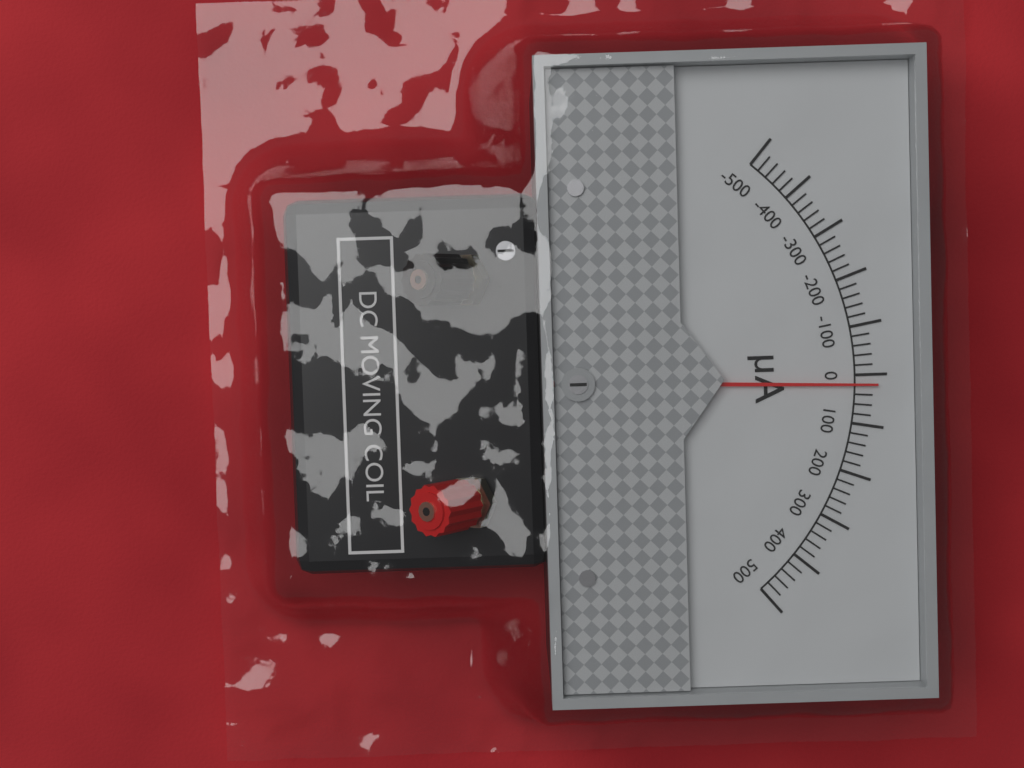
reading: 20 µA
